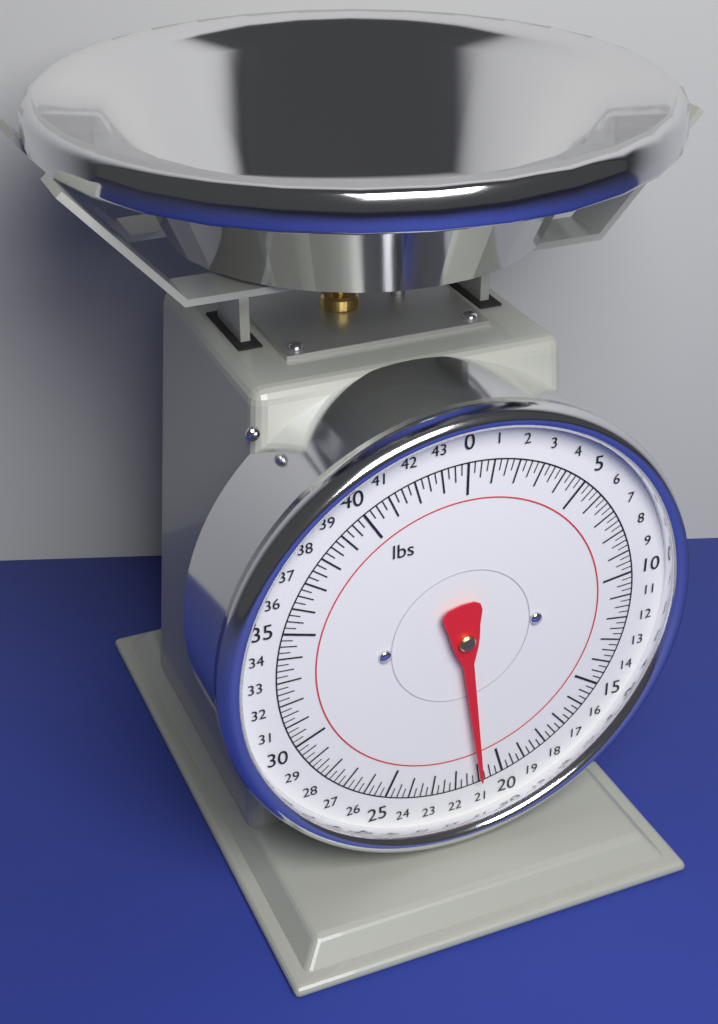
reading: 21.00 lbs
